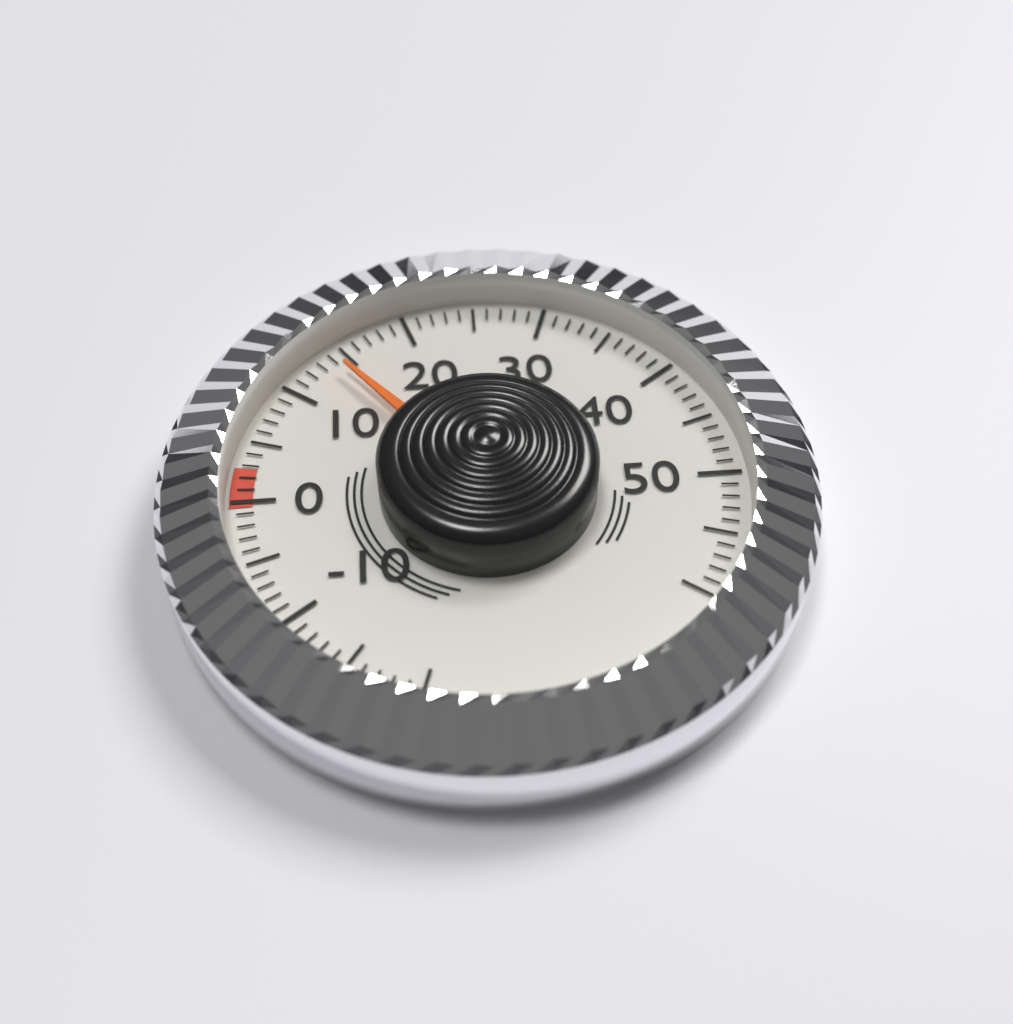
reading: 14 (no unit)
